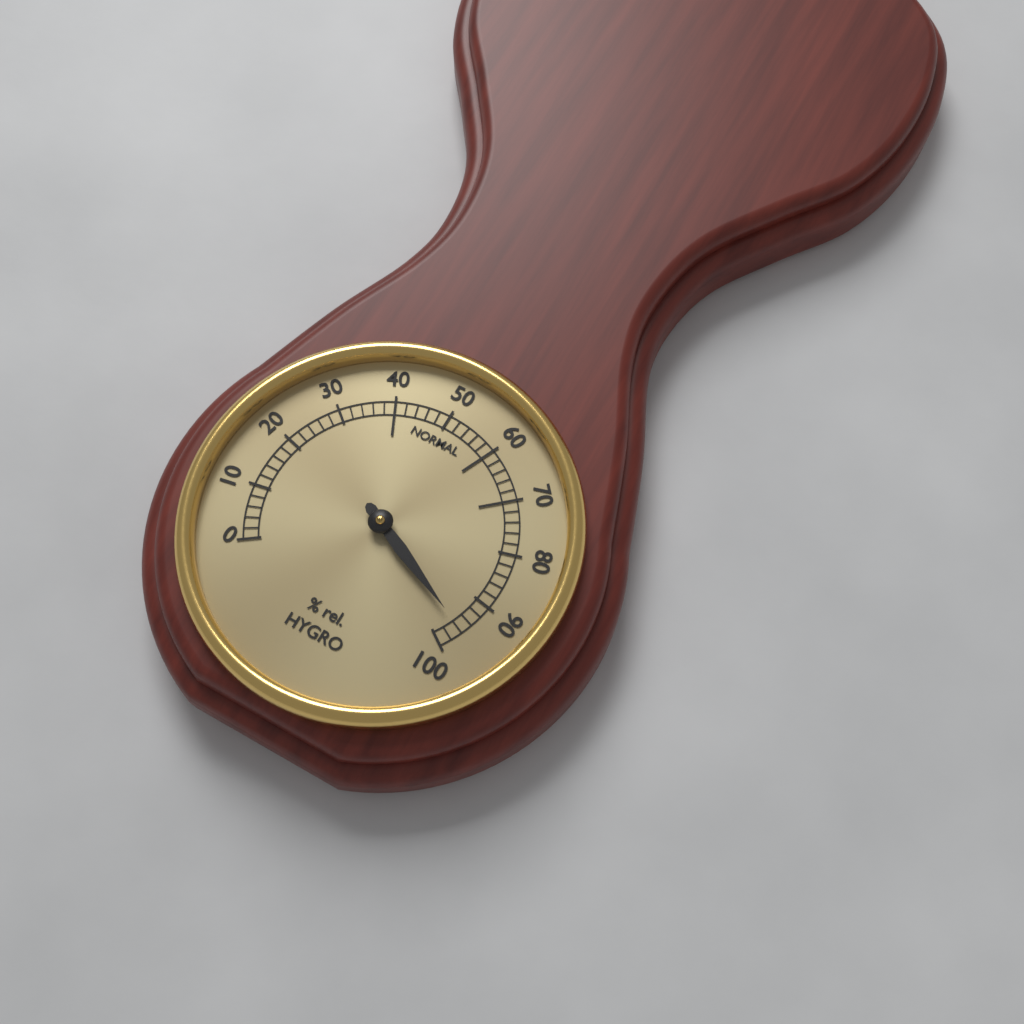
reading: 96 % rel.
